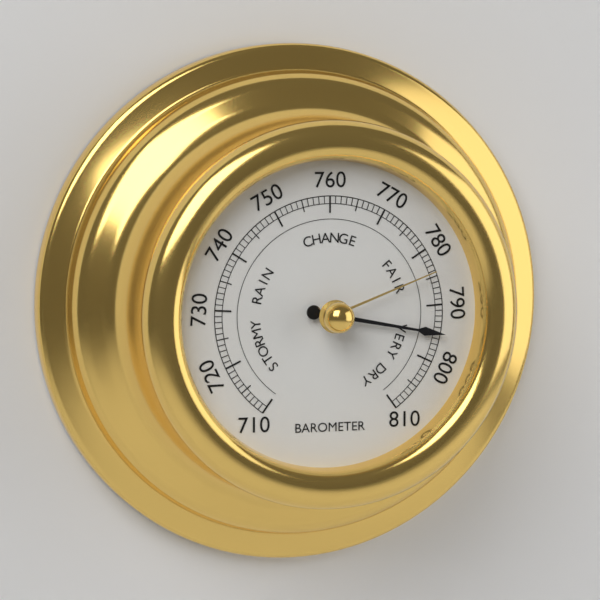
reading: 795 (no unit)
